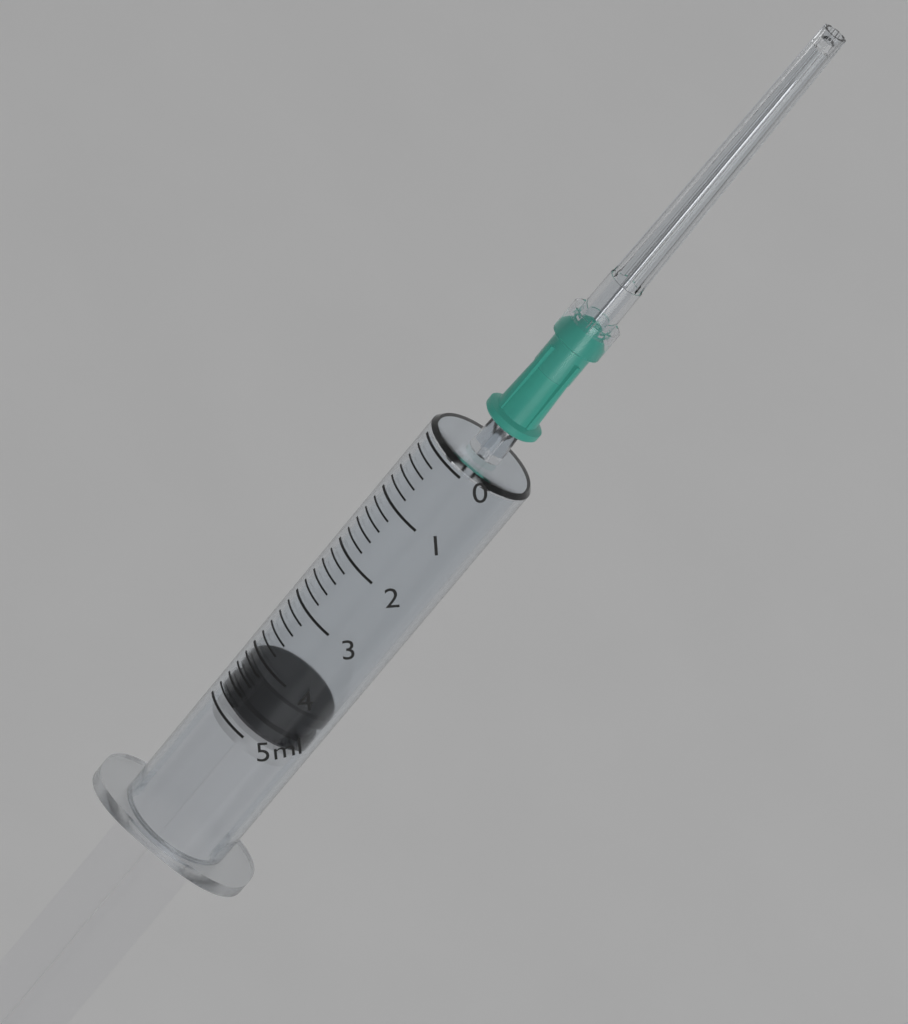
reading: 4.2 ml
